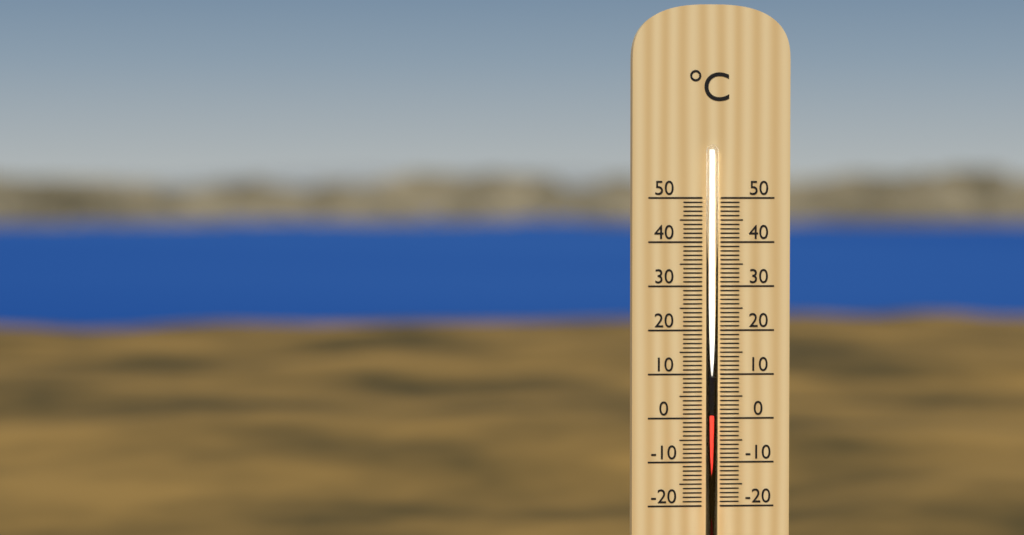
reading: 1 °C
